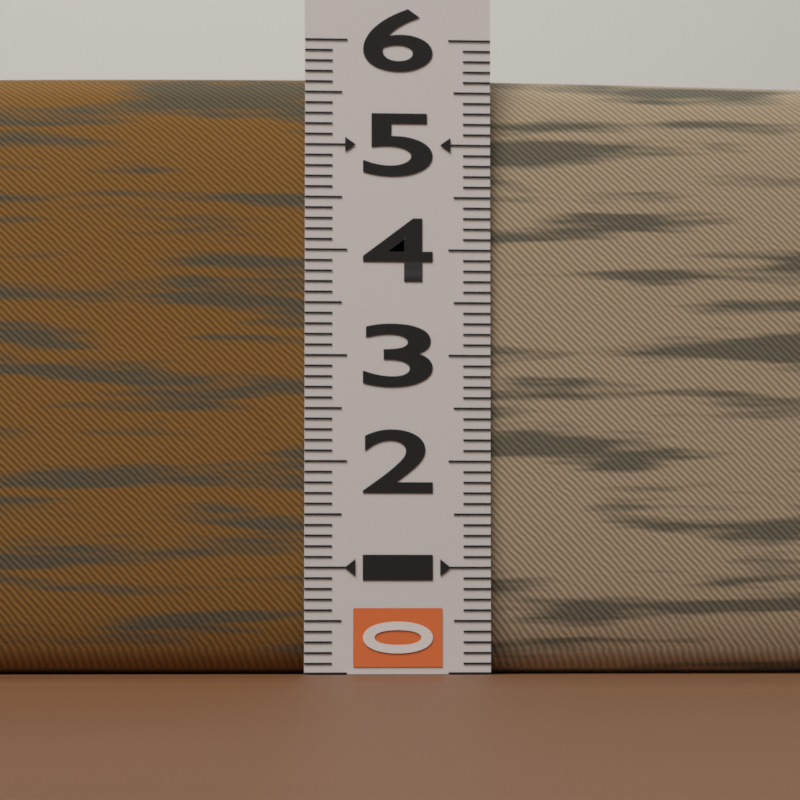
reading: 5.7 (no unit)
